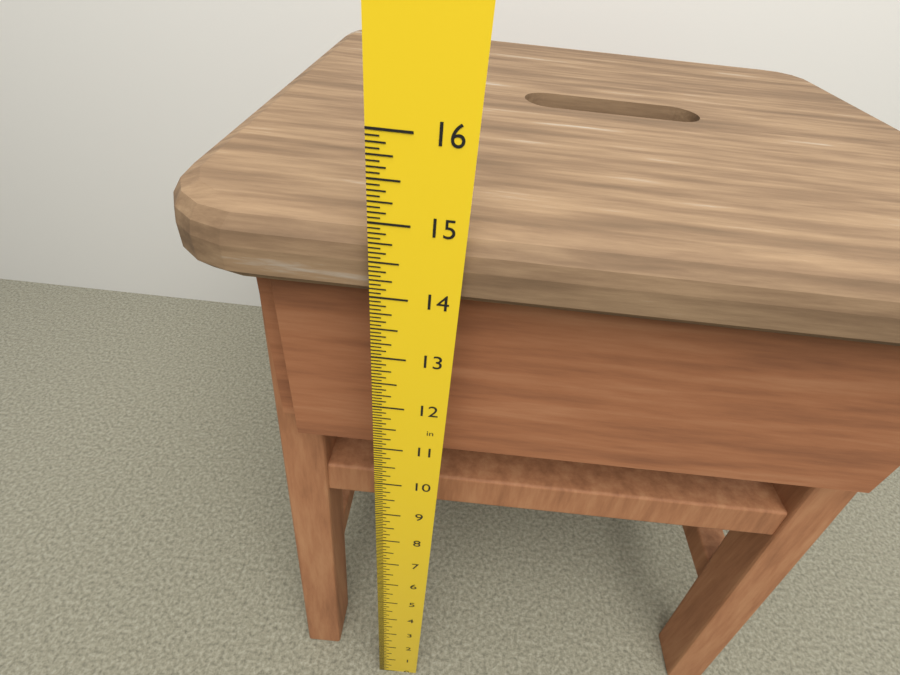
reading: 14.8750 in
